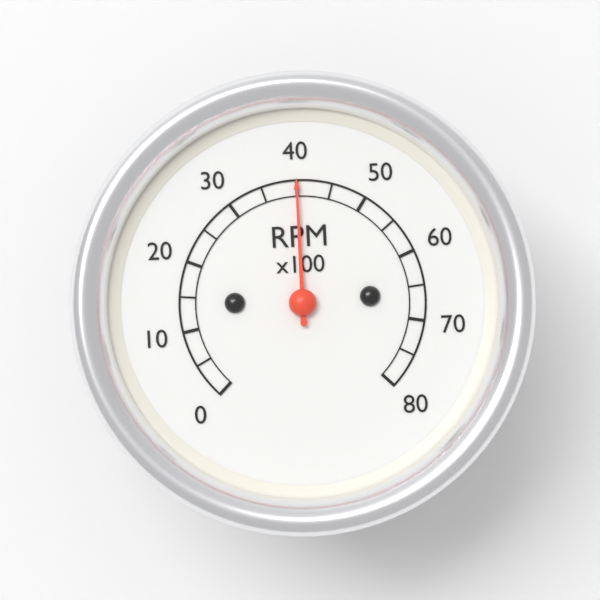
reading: 40 RPM x100
